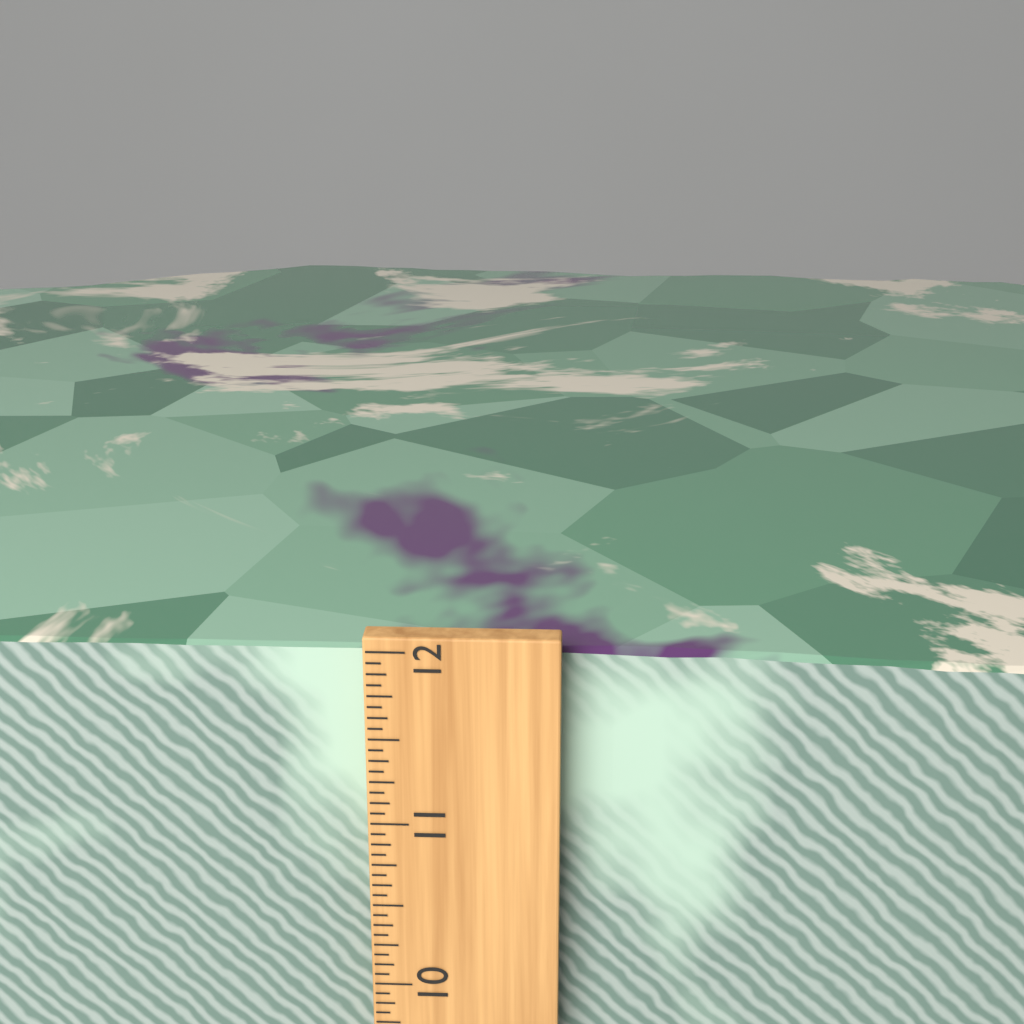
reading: 11.9375 inch
